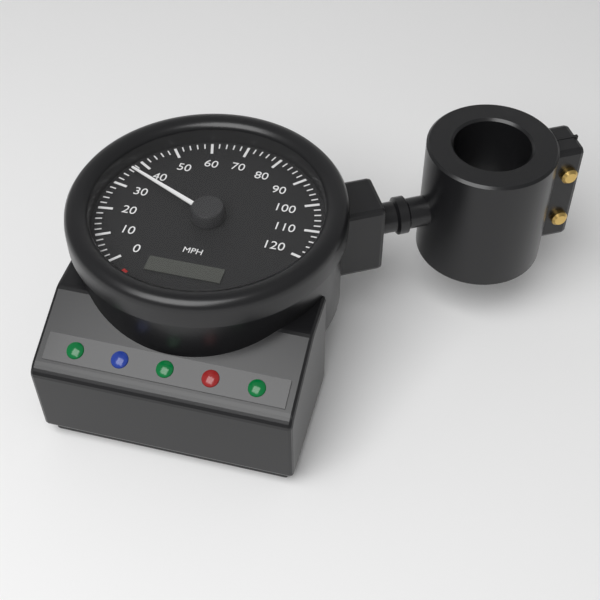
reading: 36 mph
